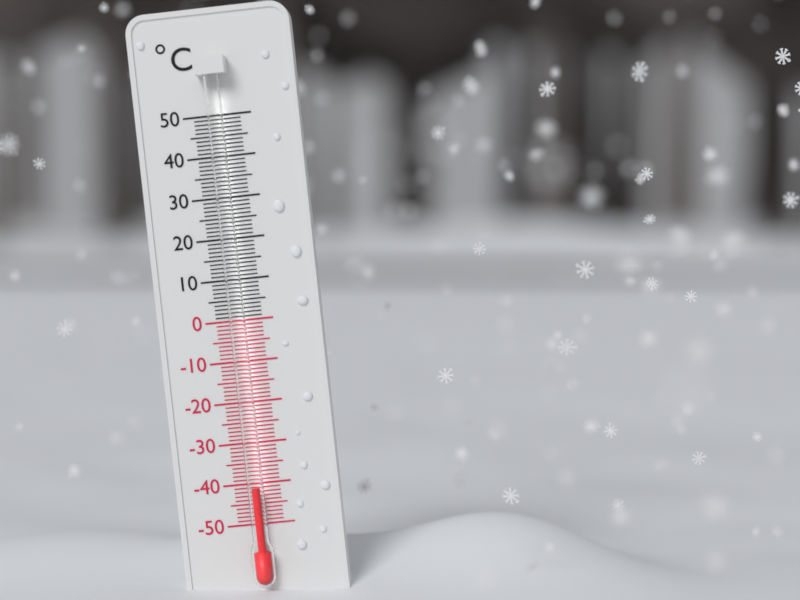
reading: -41 °C
